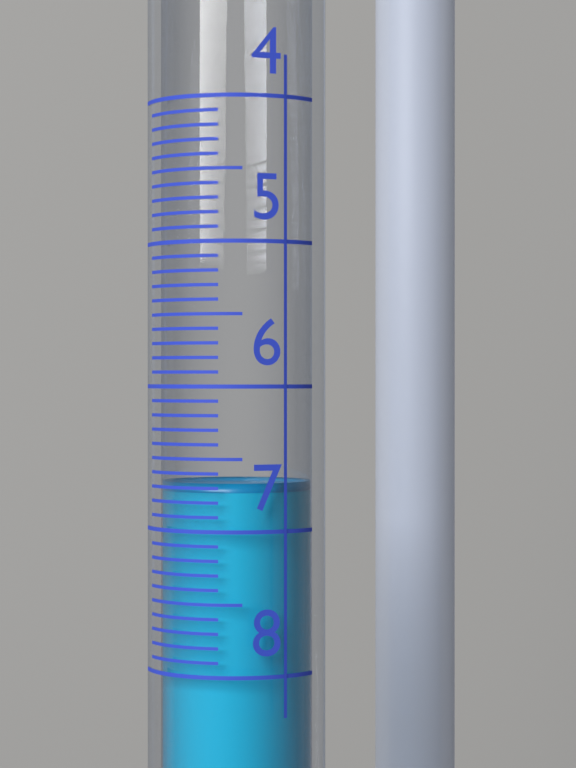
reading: 6.7 (no unit)
